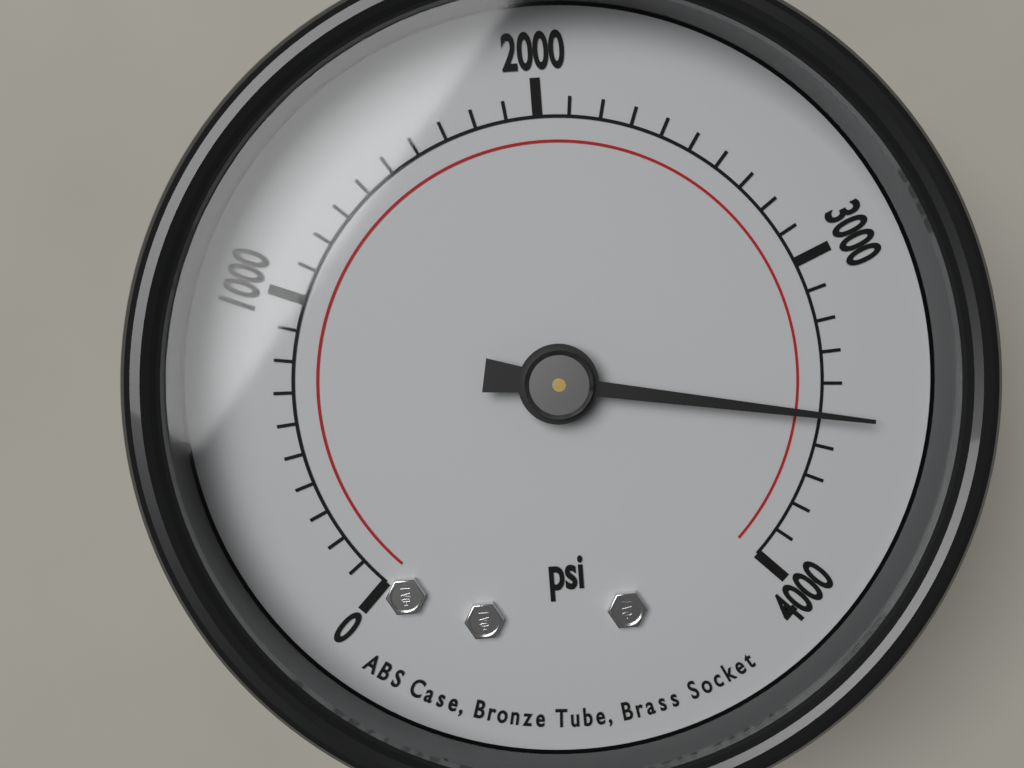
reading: 3500 psi
